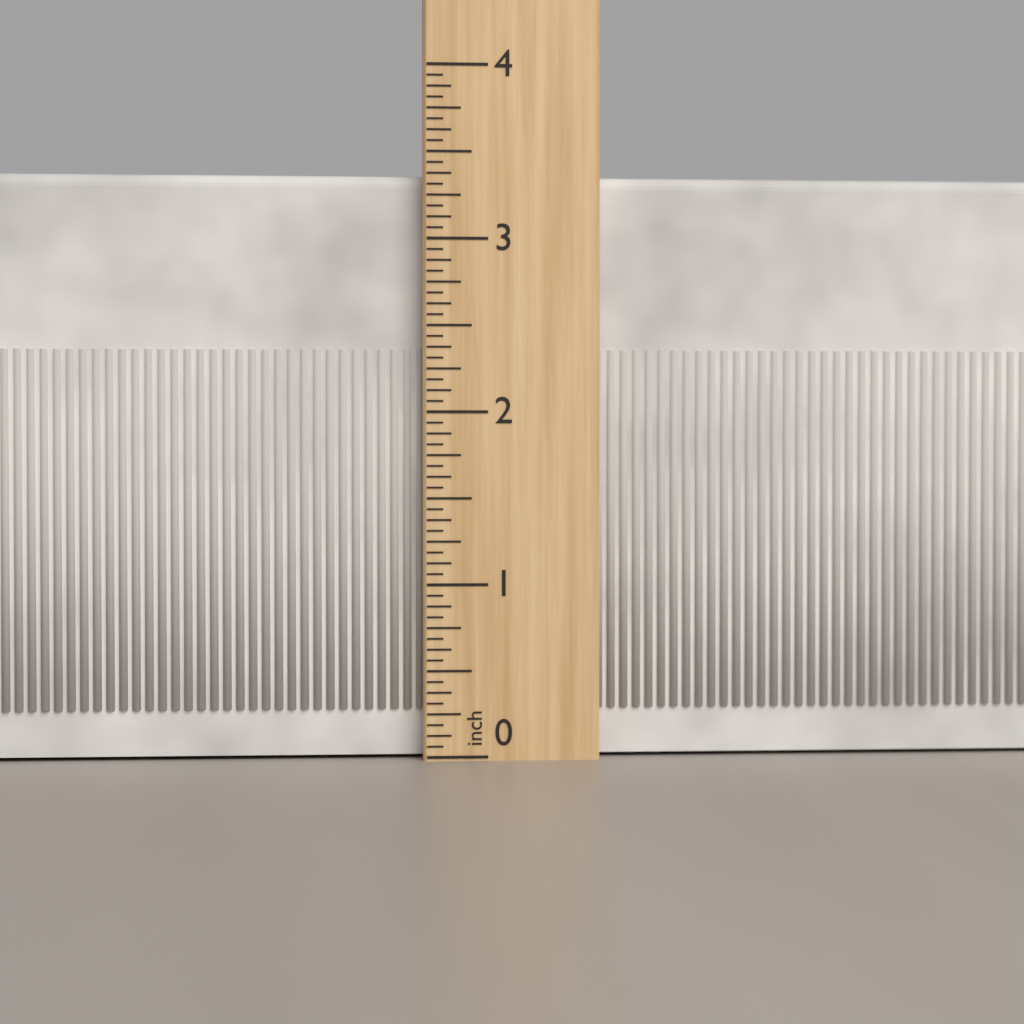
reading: 3.3750 inch
